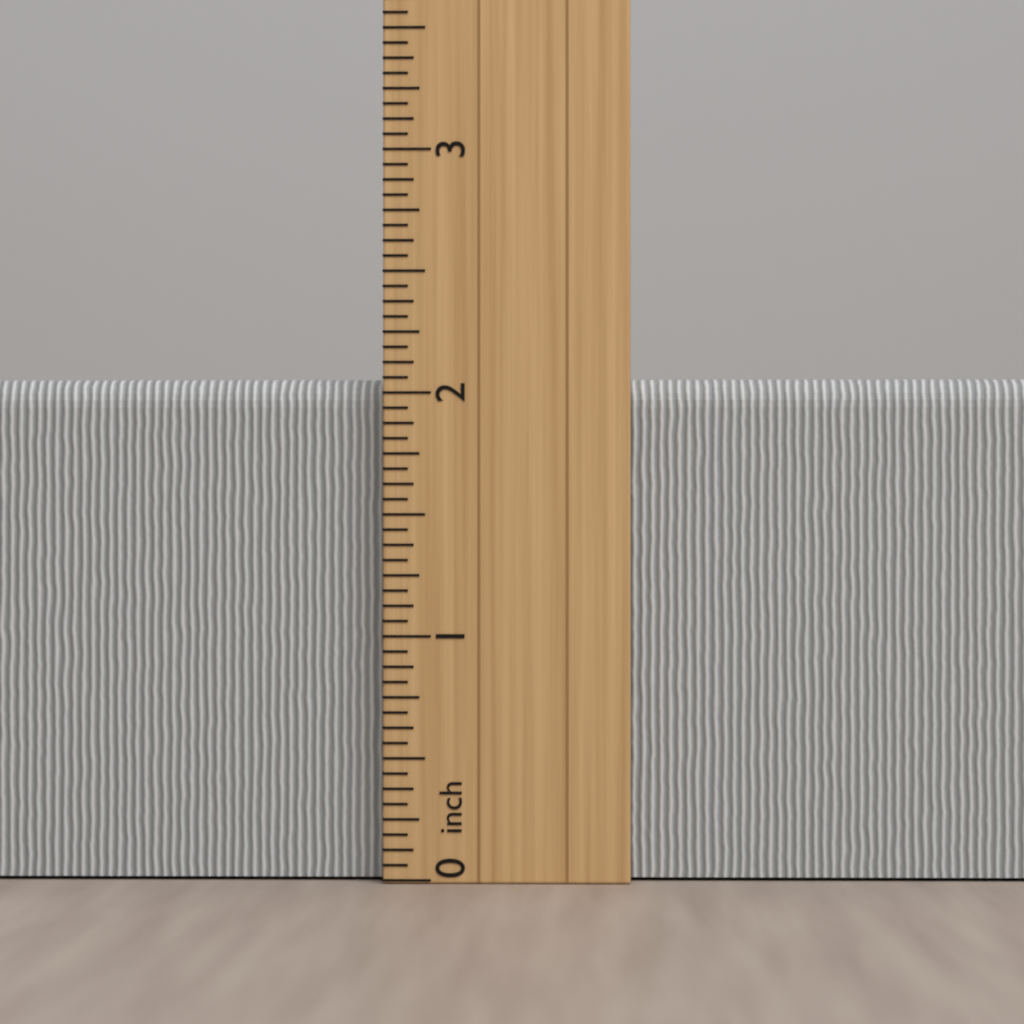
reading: 2.0625 inch
